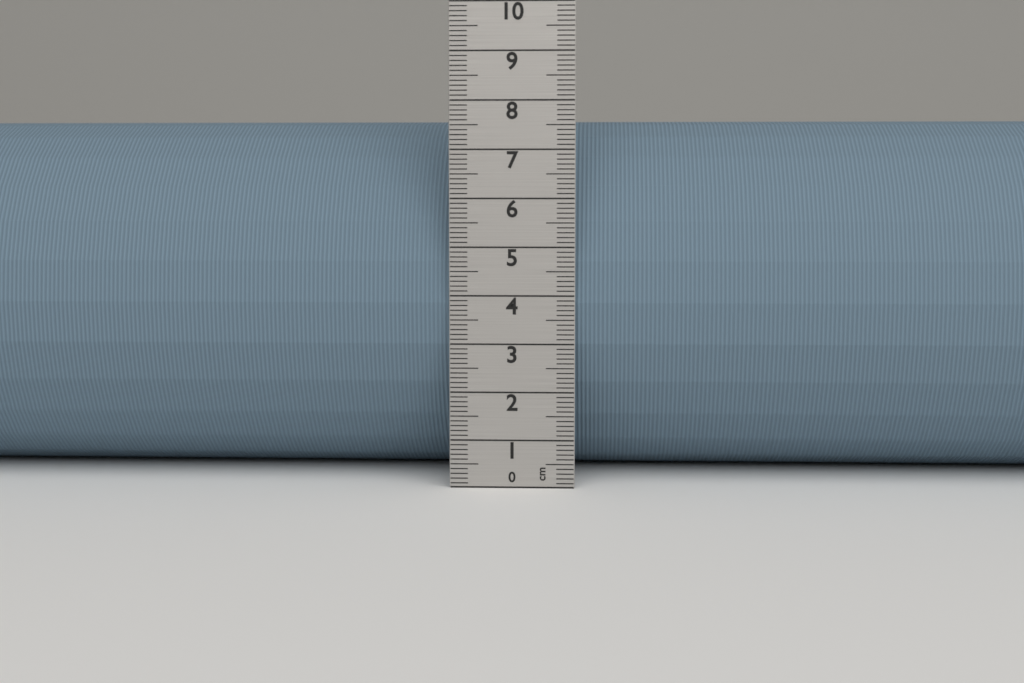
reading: 7.7 cm
